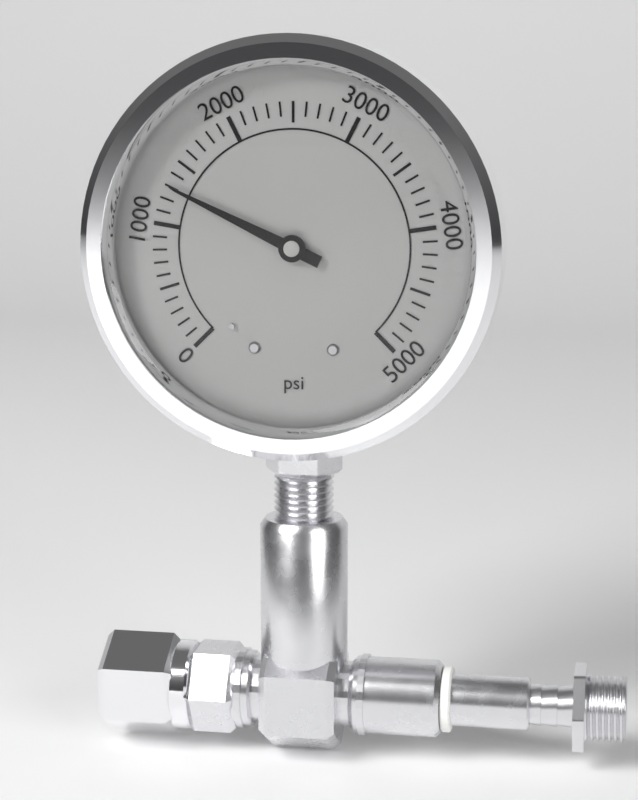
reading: 1300 psi
